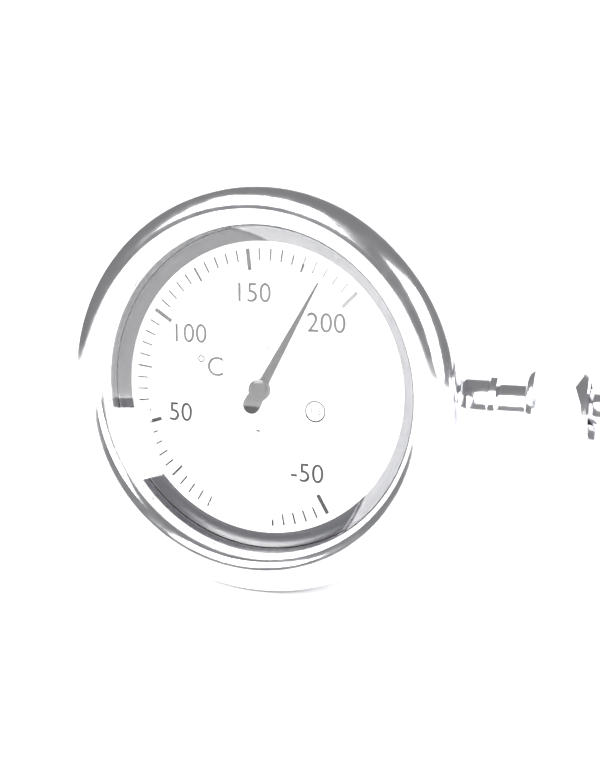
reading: 185 °C
